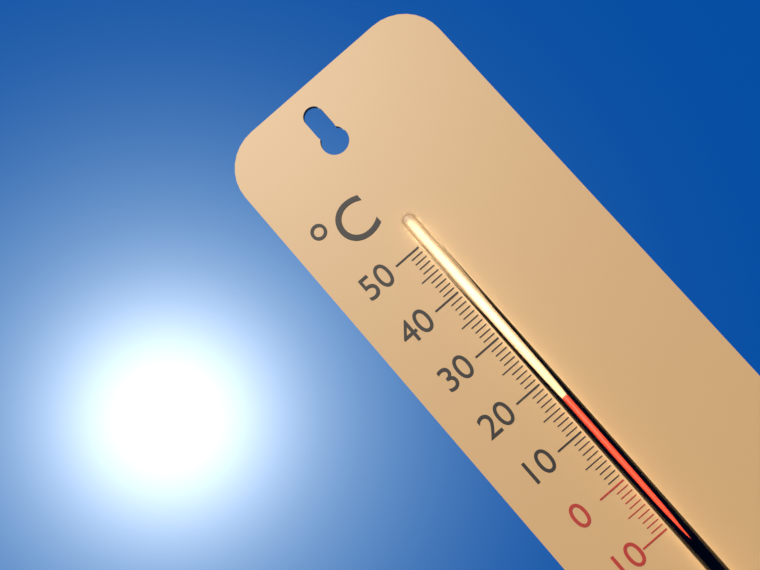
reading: 16 °C
